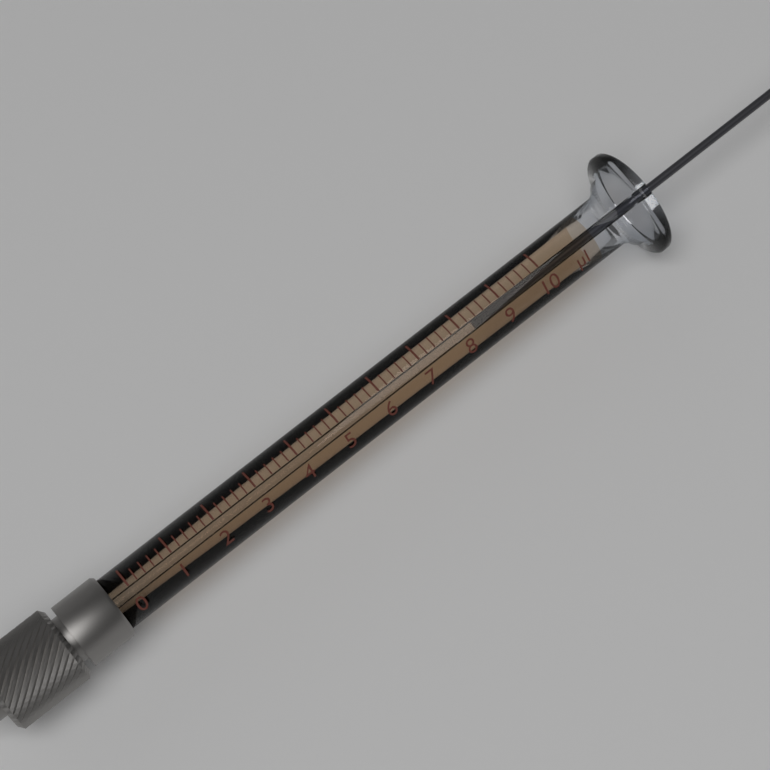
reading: 8.4 µl
